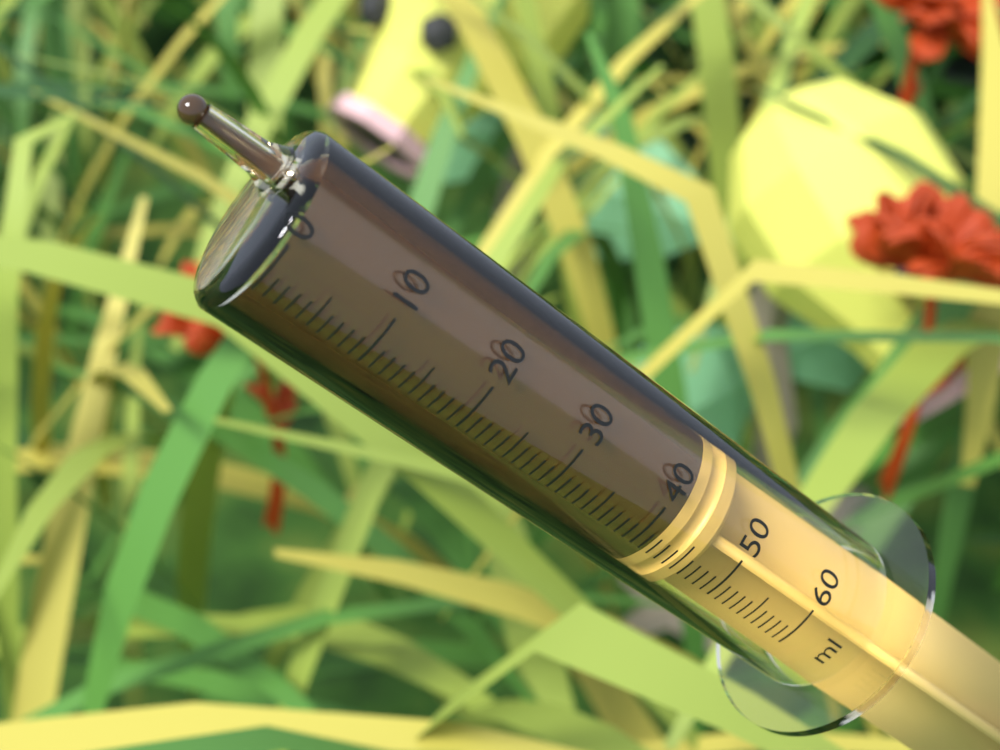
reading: 42 ml
